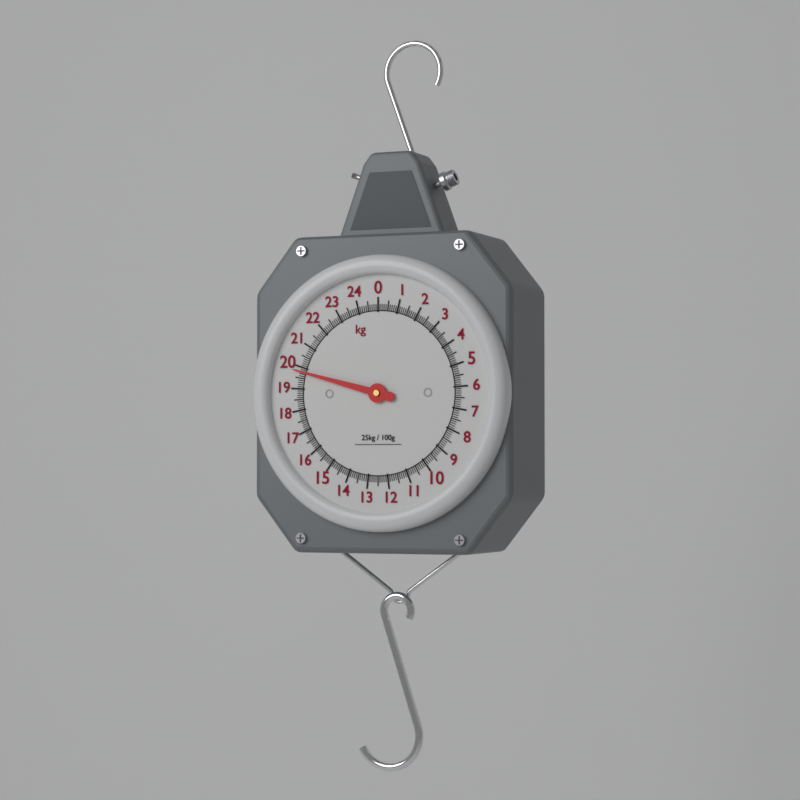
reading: 19.8 kg
